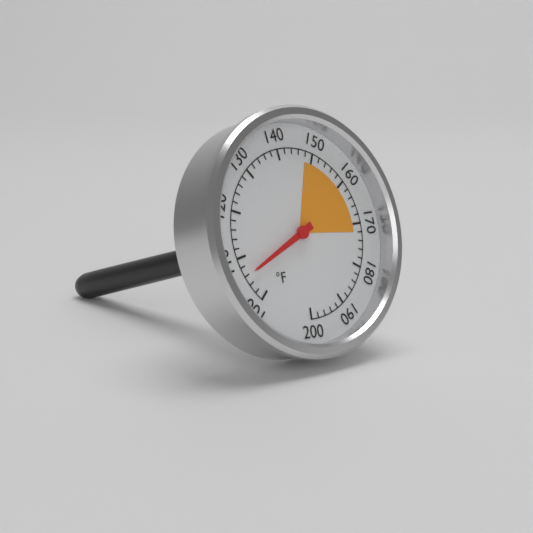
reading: 106 °F
